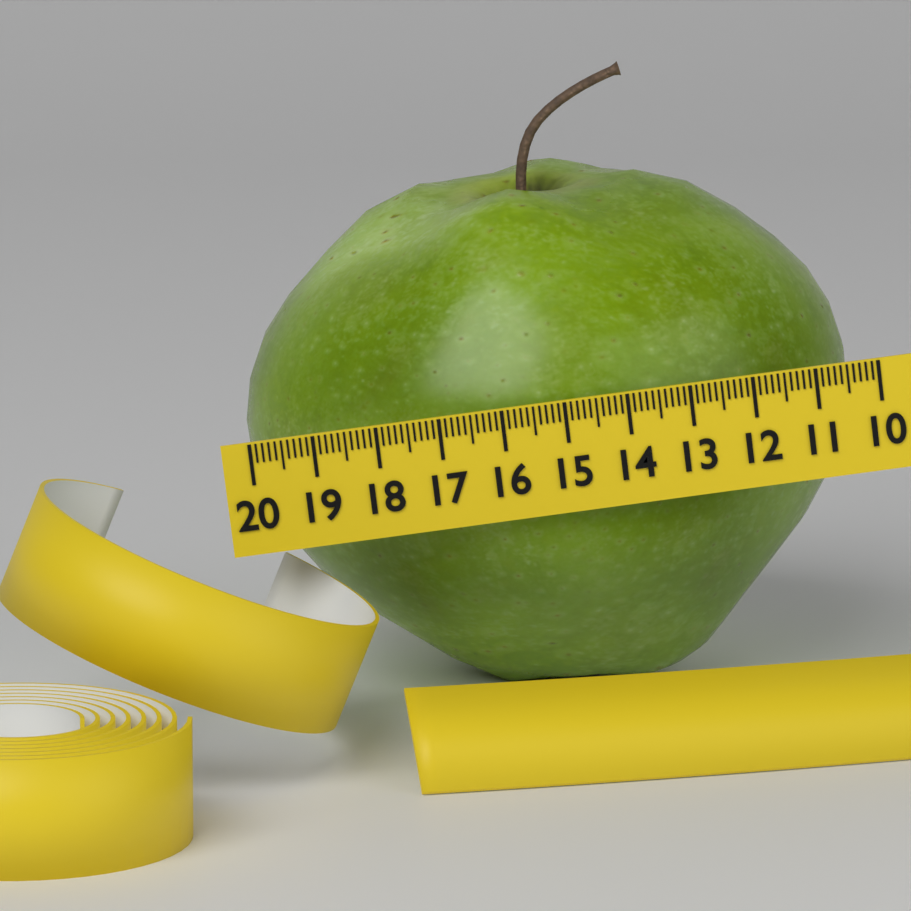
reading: 19.9 (no unit)
